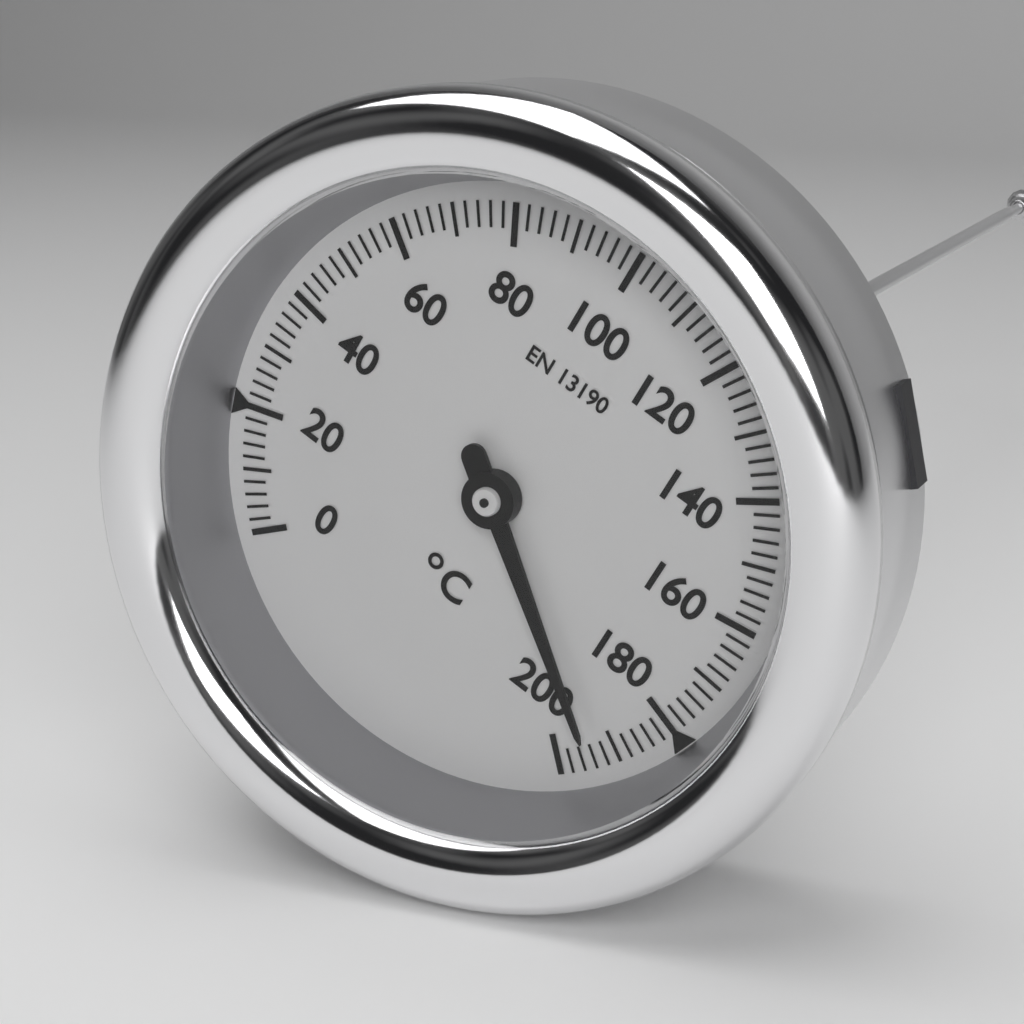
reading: 194 °C
